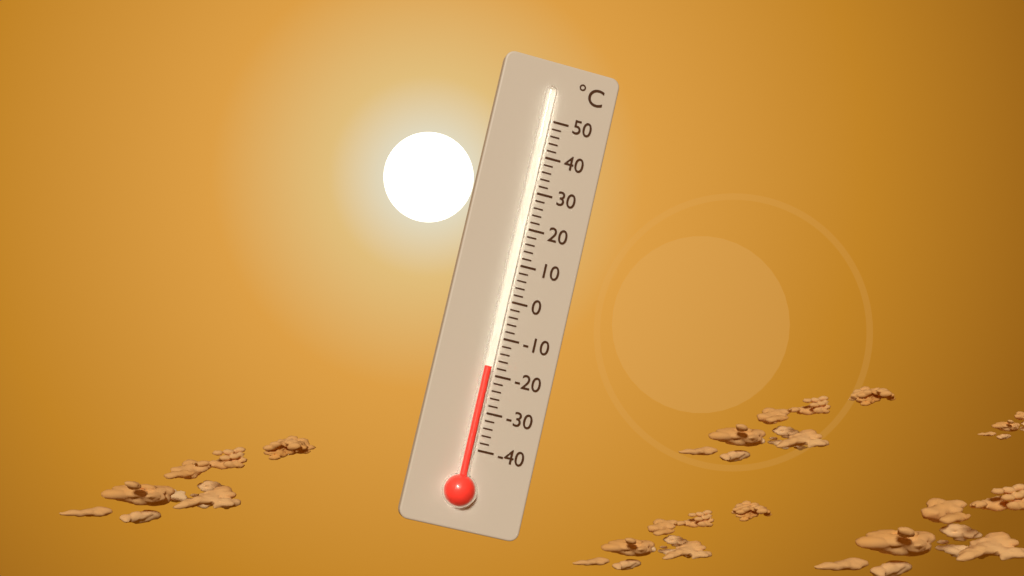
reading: -18 °C
